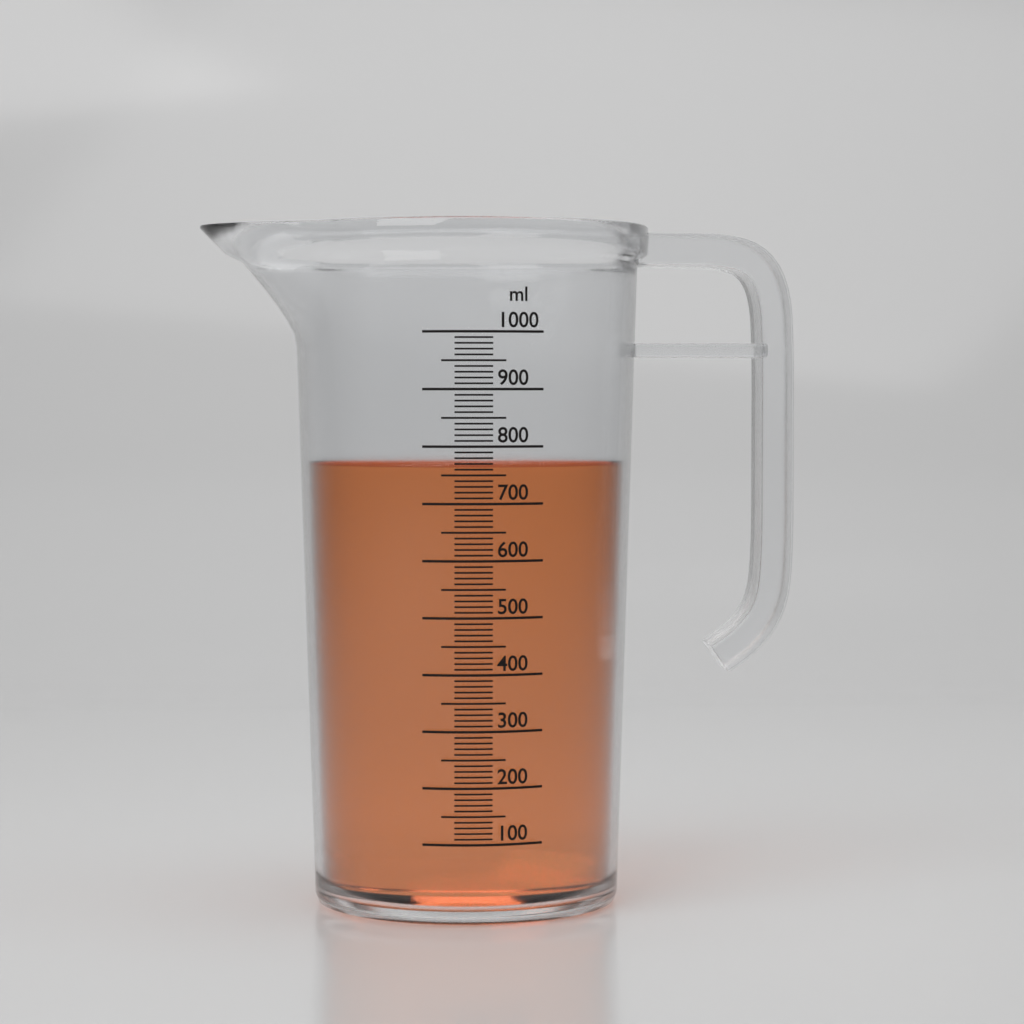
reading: 770 ml
